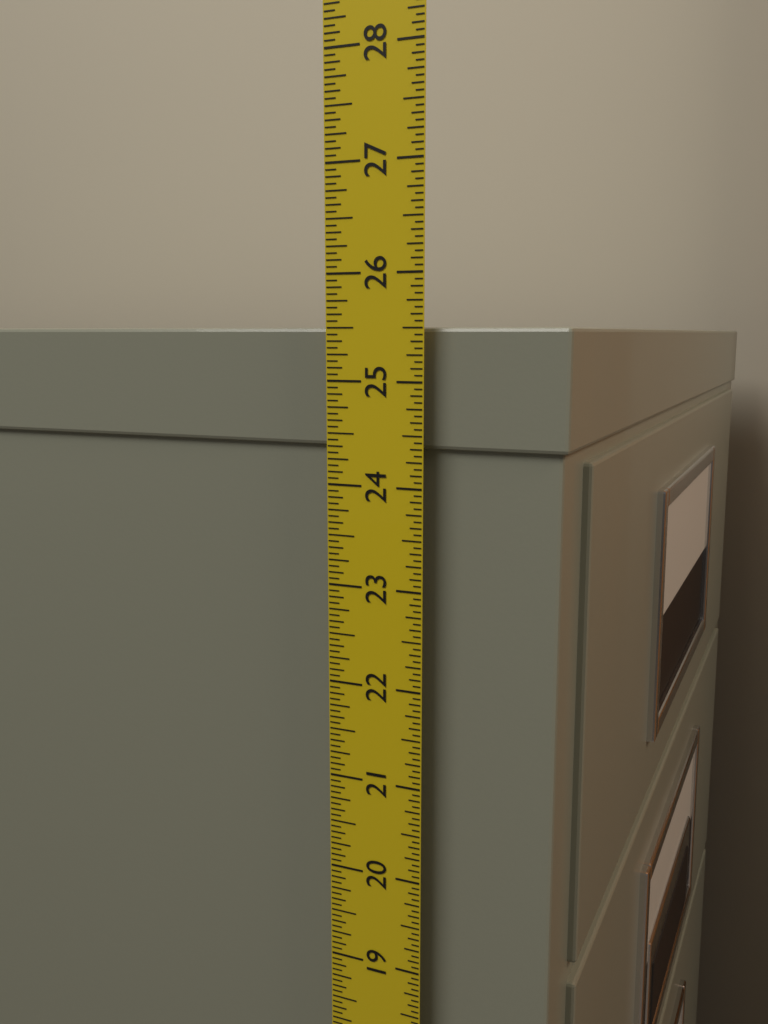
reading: 25.5000 in
